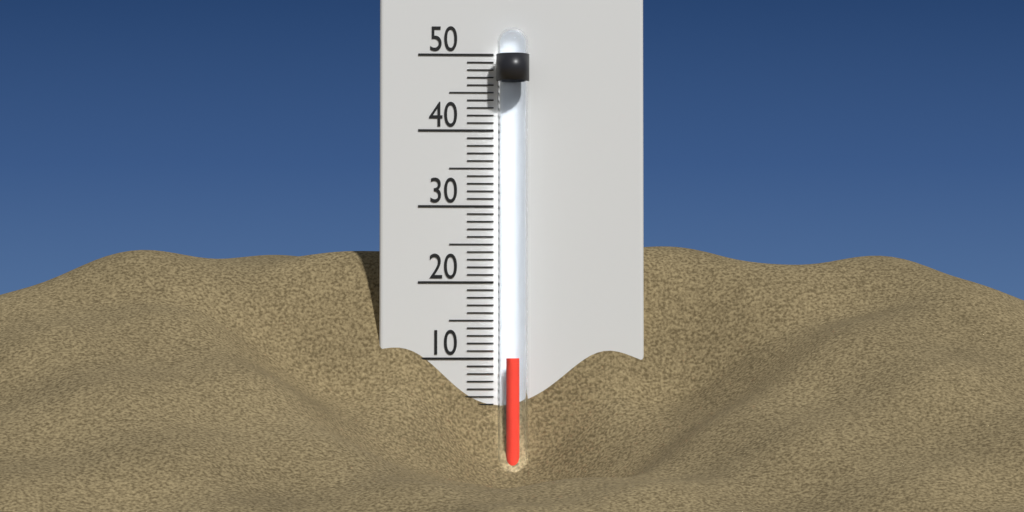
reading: 10 °C
